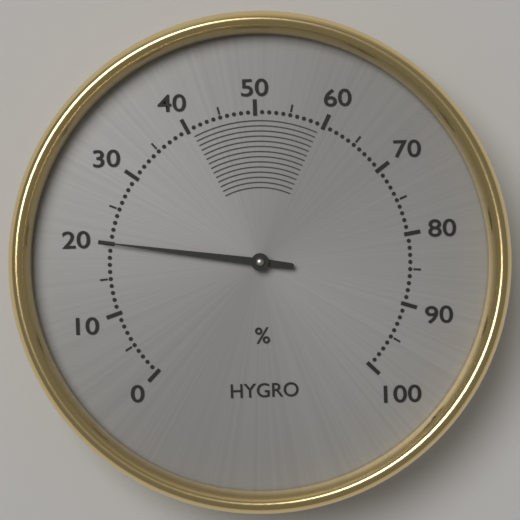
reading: 20 %
